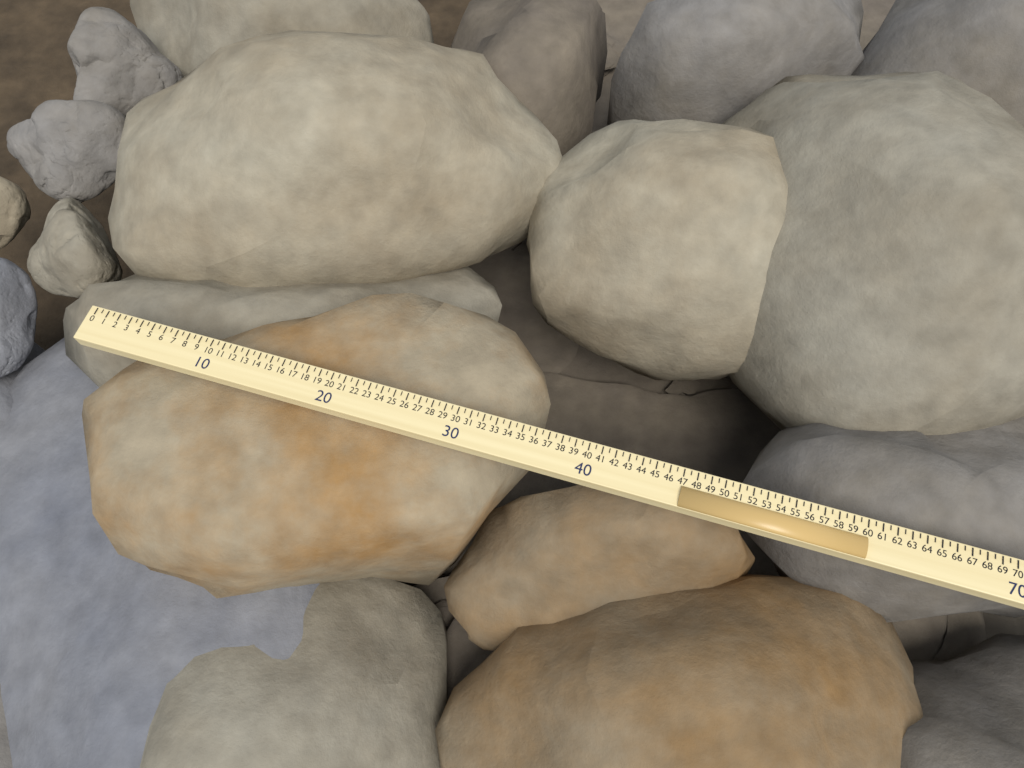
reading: 36.0 (no unit)
